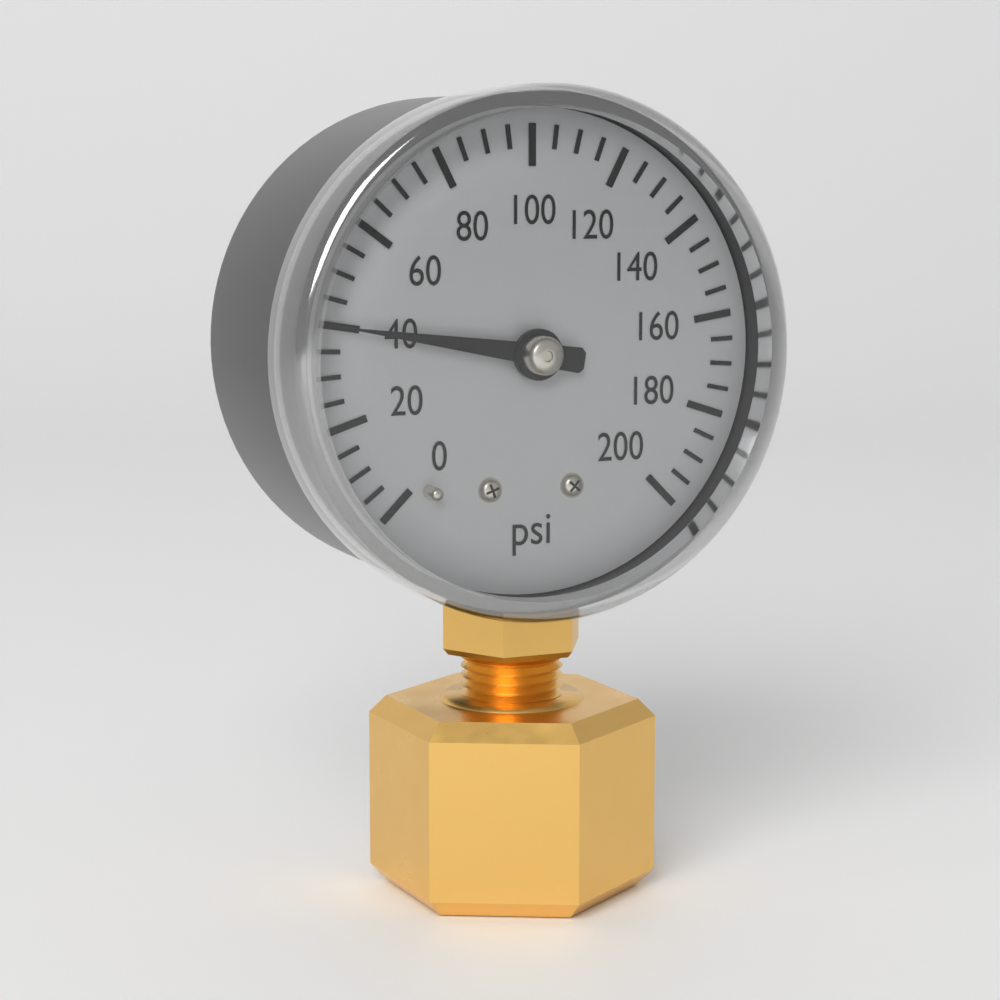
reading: 40 psi
